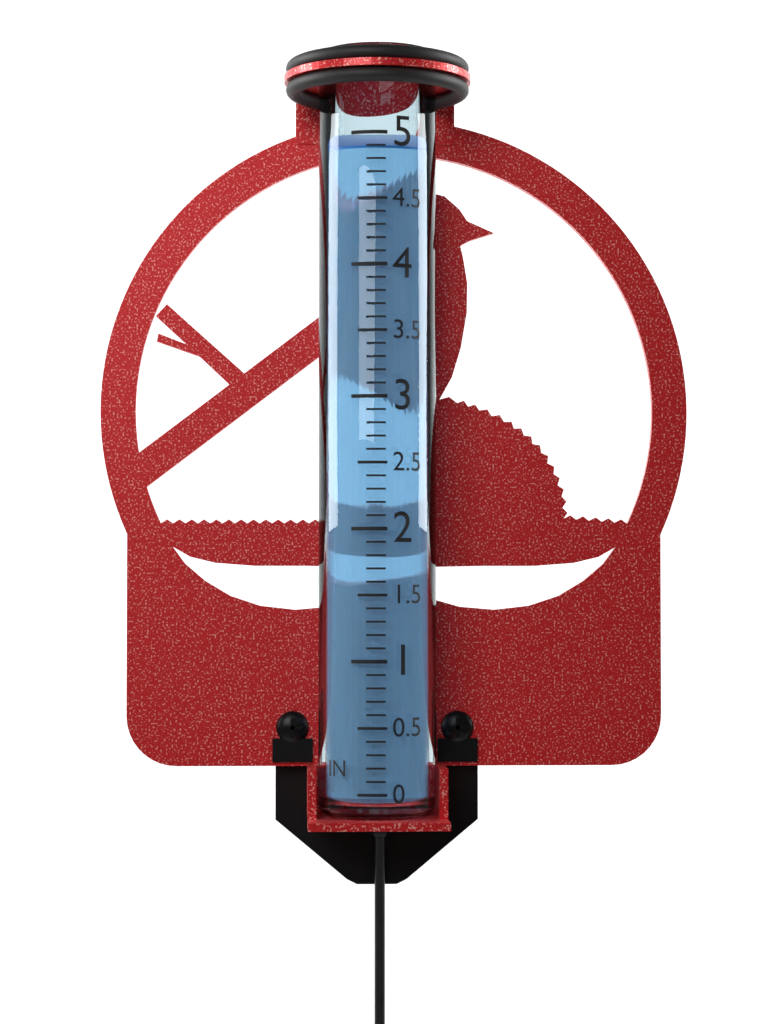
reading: 4.9 in
